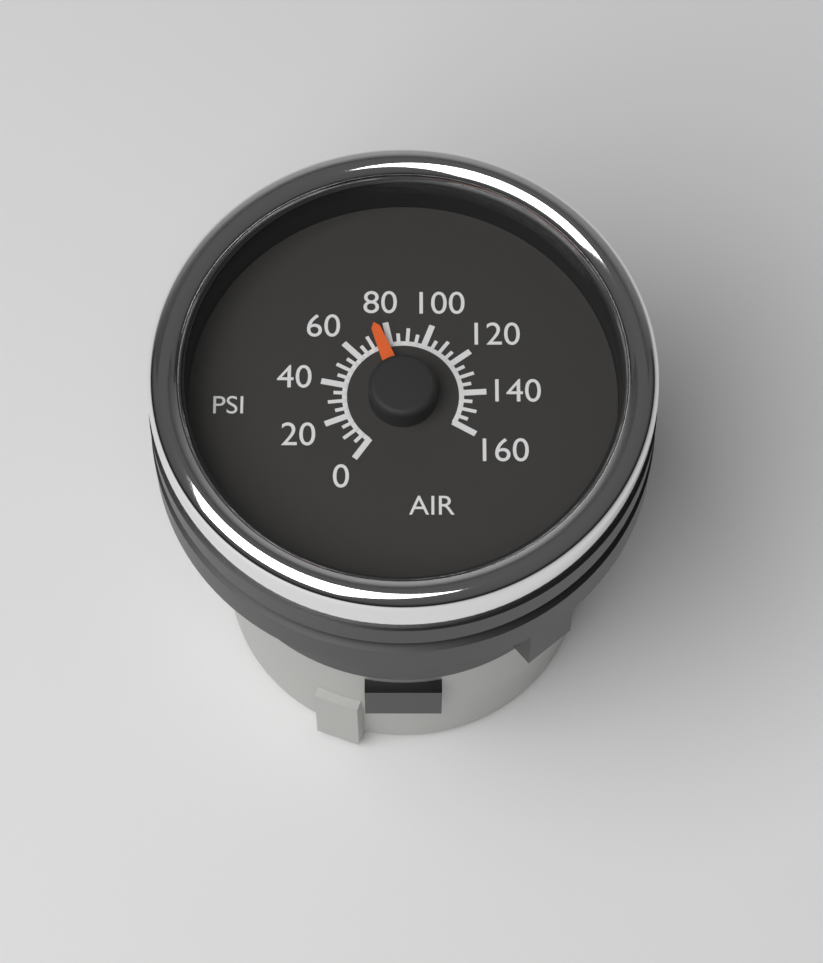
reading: 75 psi
